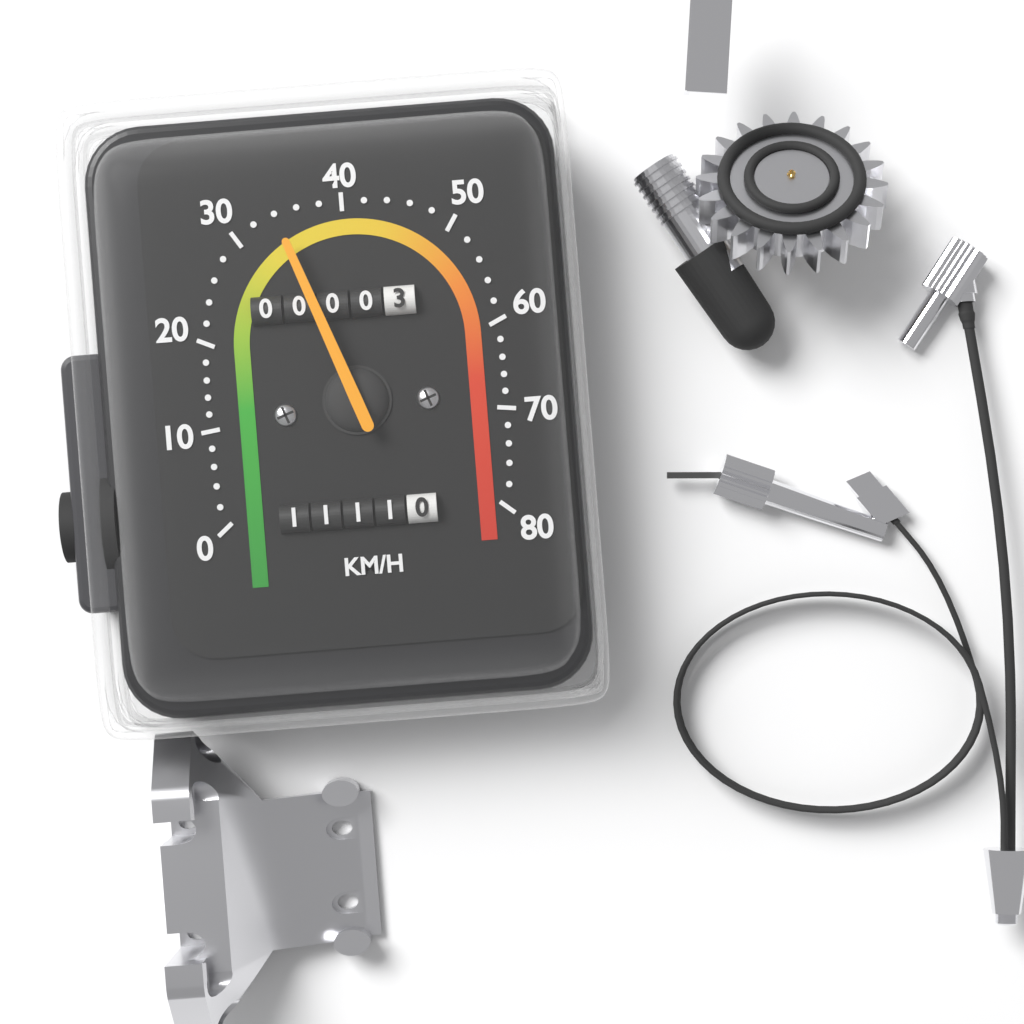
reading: 34 km/h
